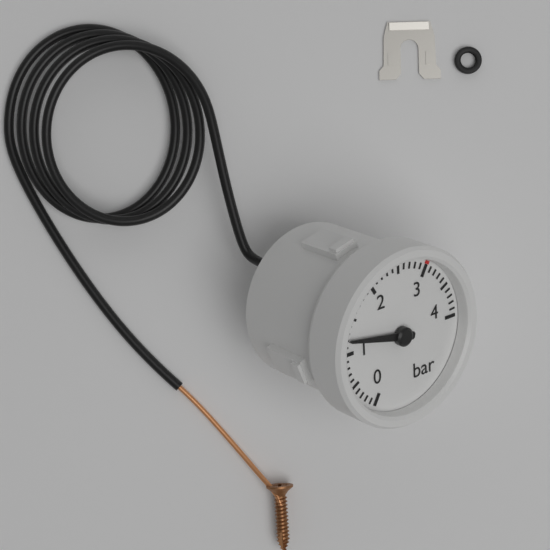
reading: 1.2 bar
